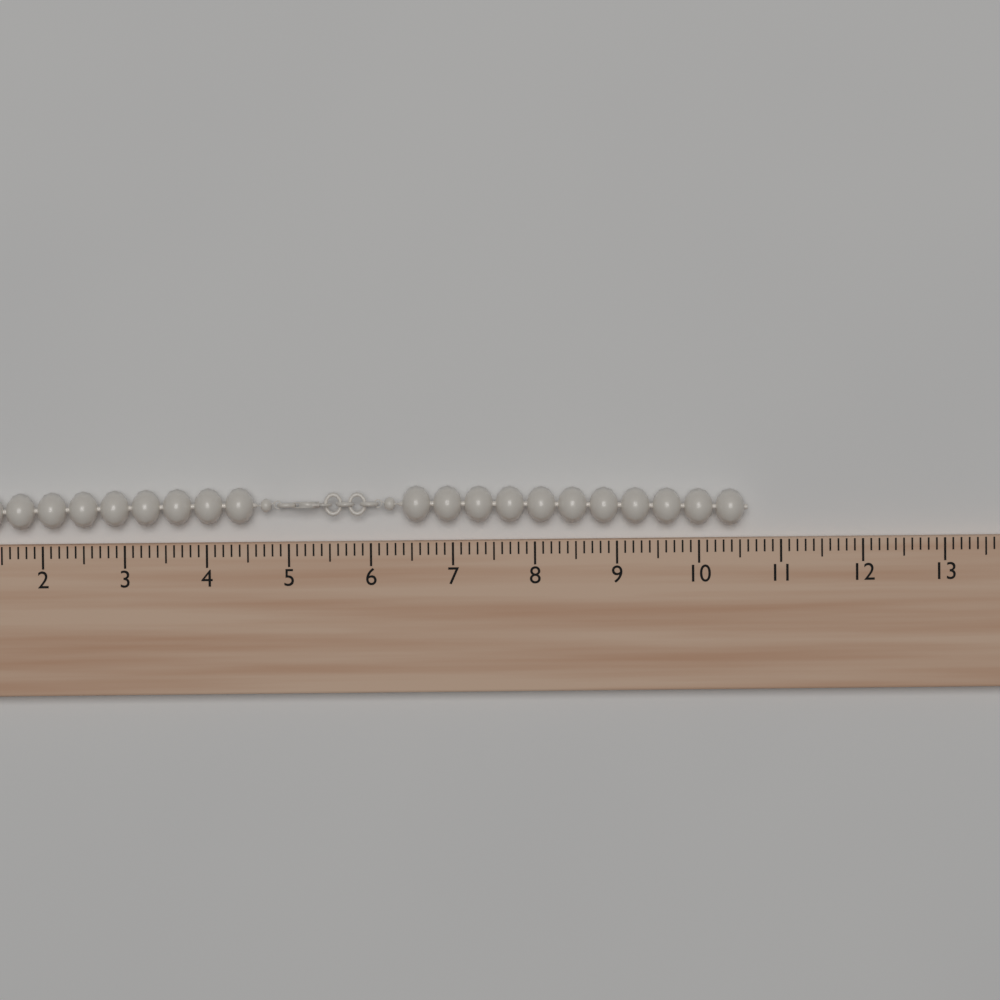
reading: 10.6 (no unit)
